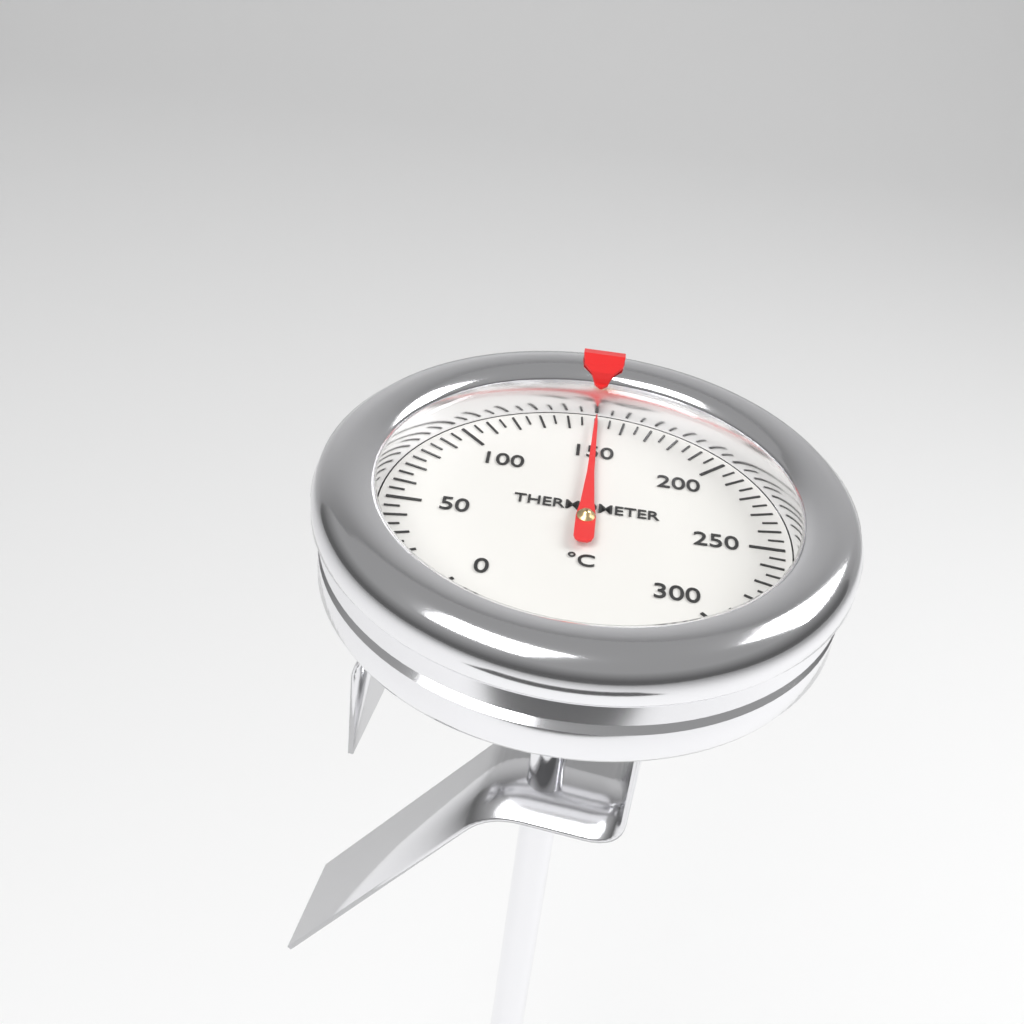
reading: 150 °C
